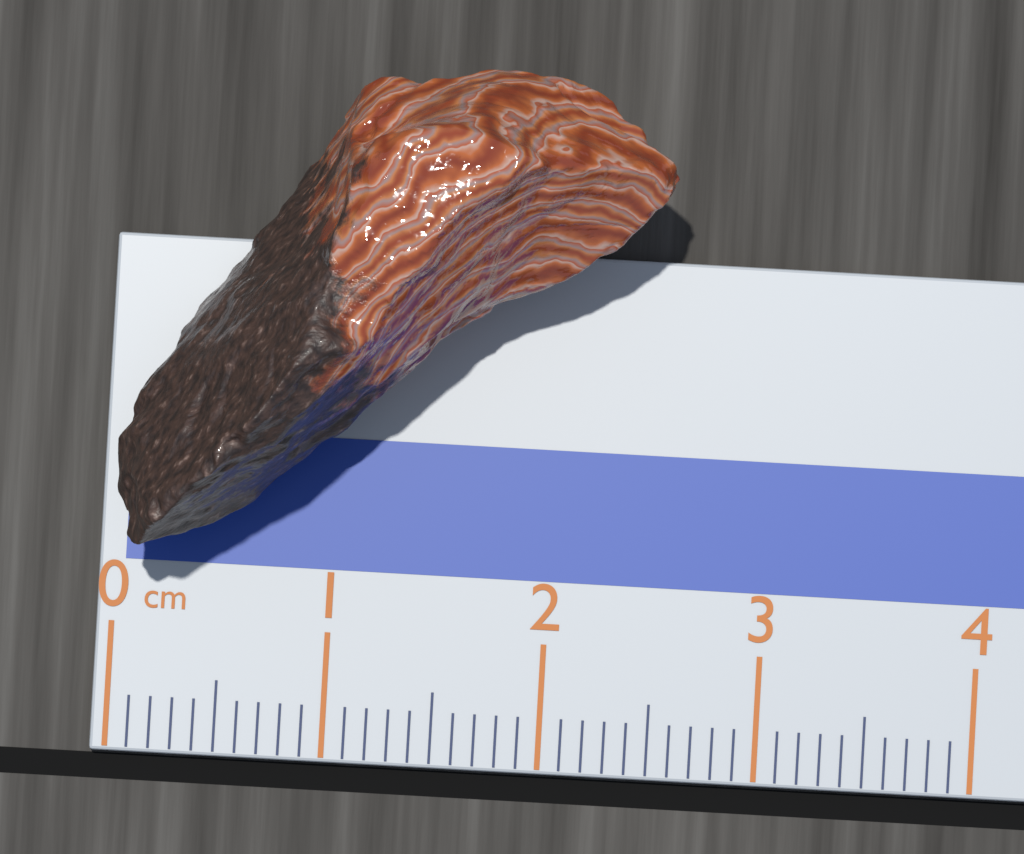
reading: 2.5 cm
